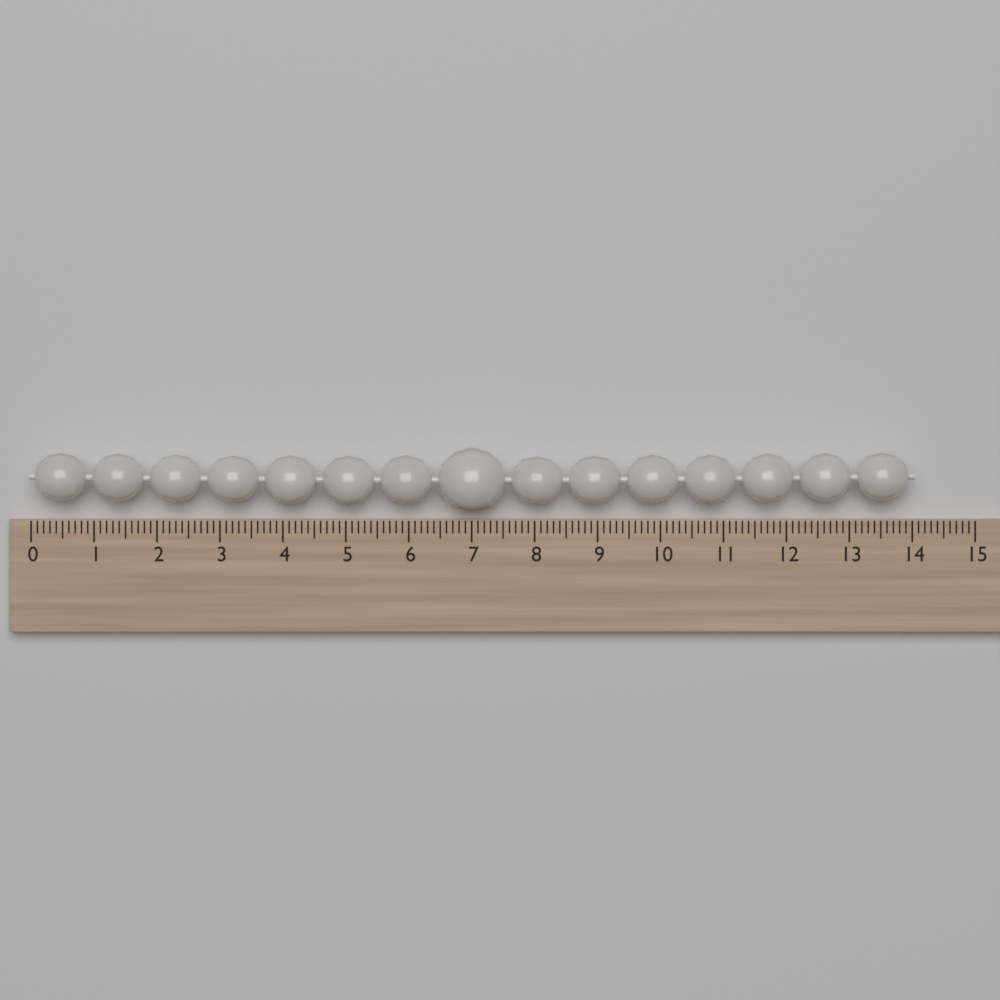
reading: 14.0 (no unit)
